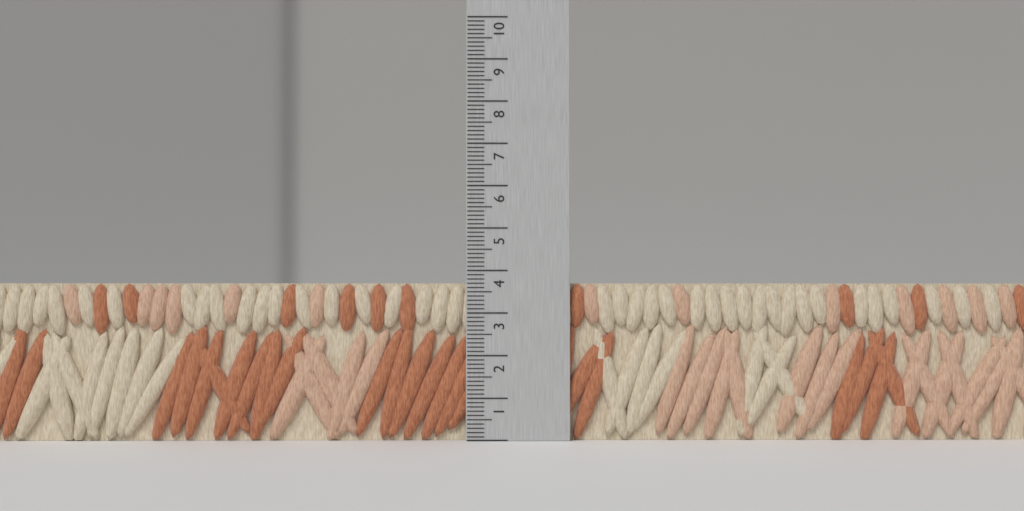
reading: 3.7 (no unit)
